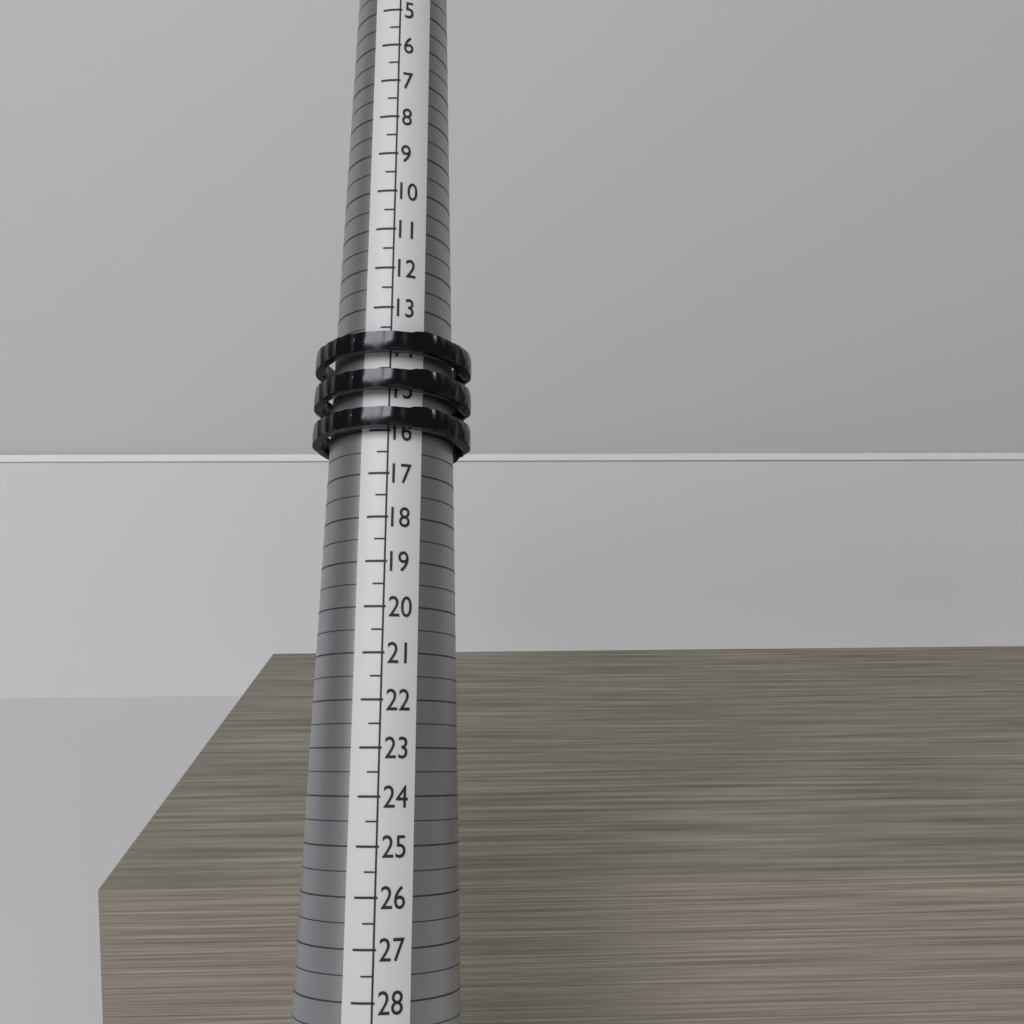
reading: 16.0 (no unit)
